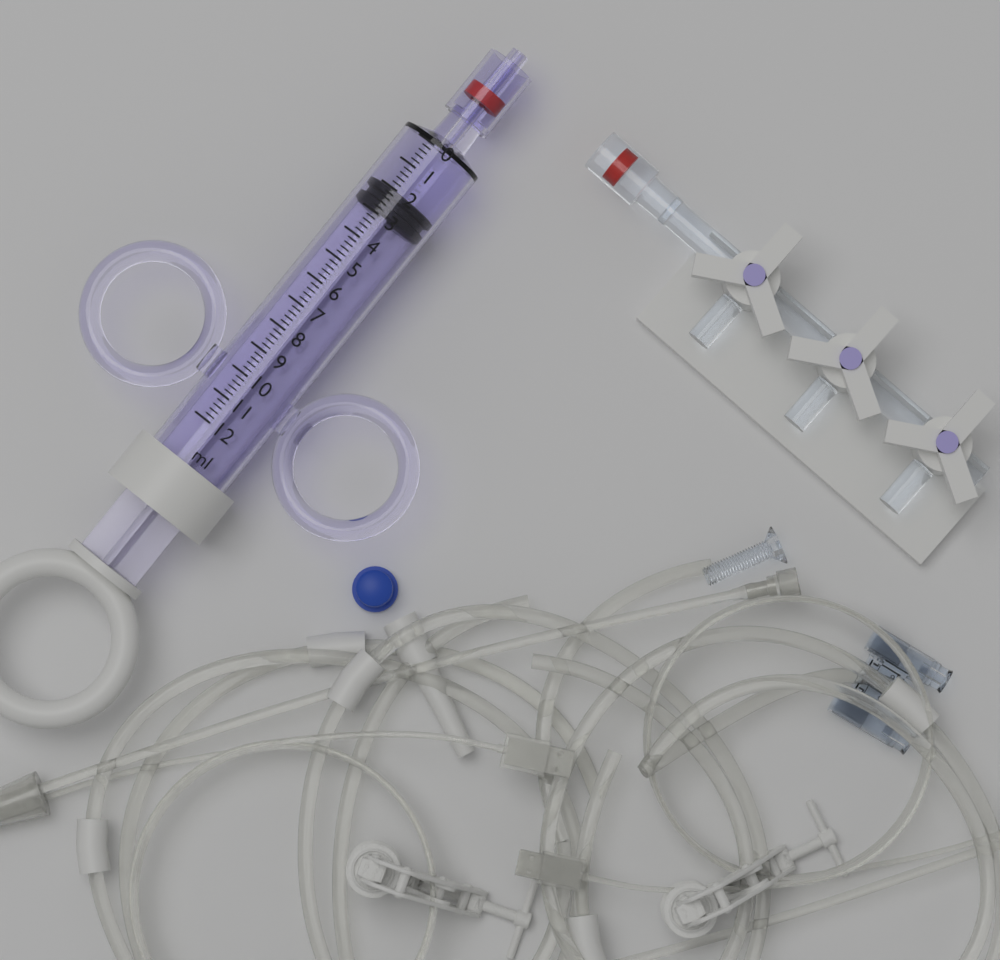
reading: 2.0 ml
